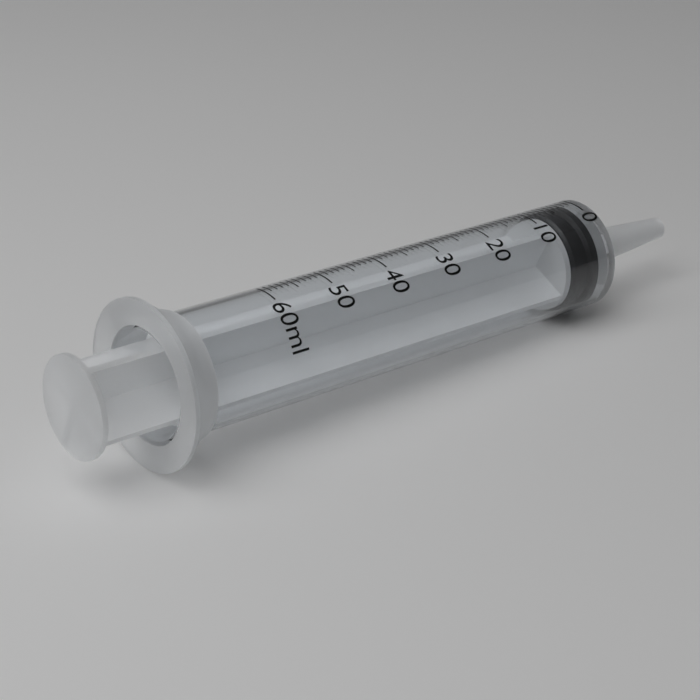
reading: 1 ml
